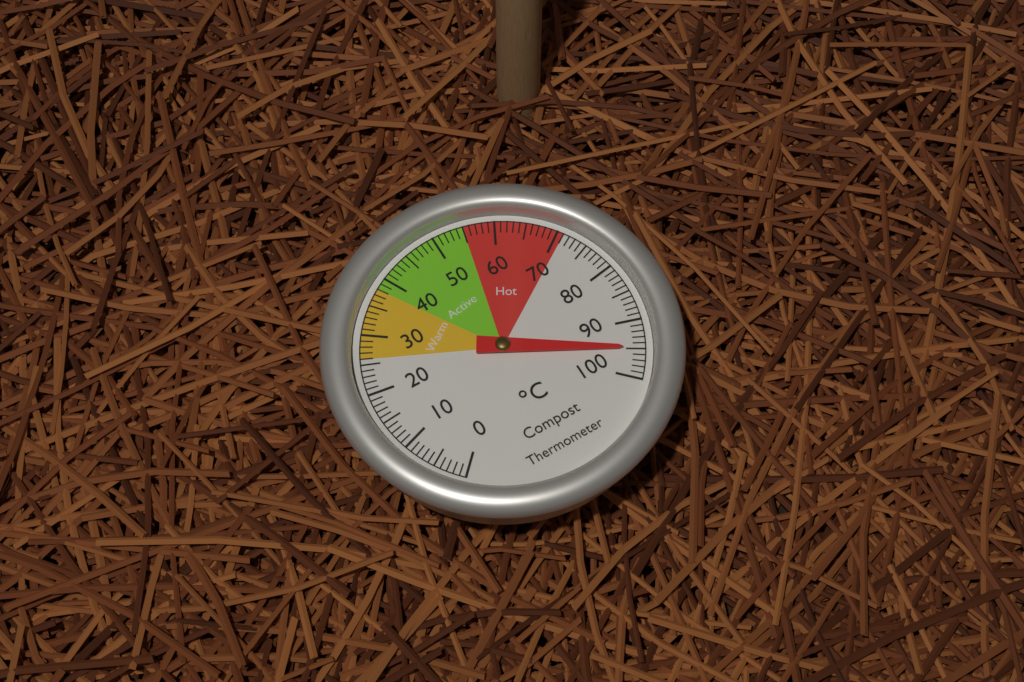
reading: 95 °C
